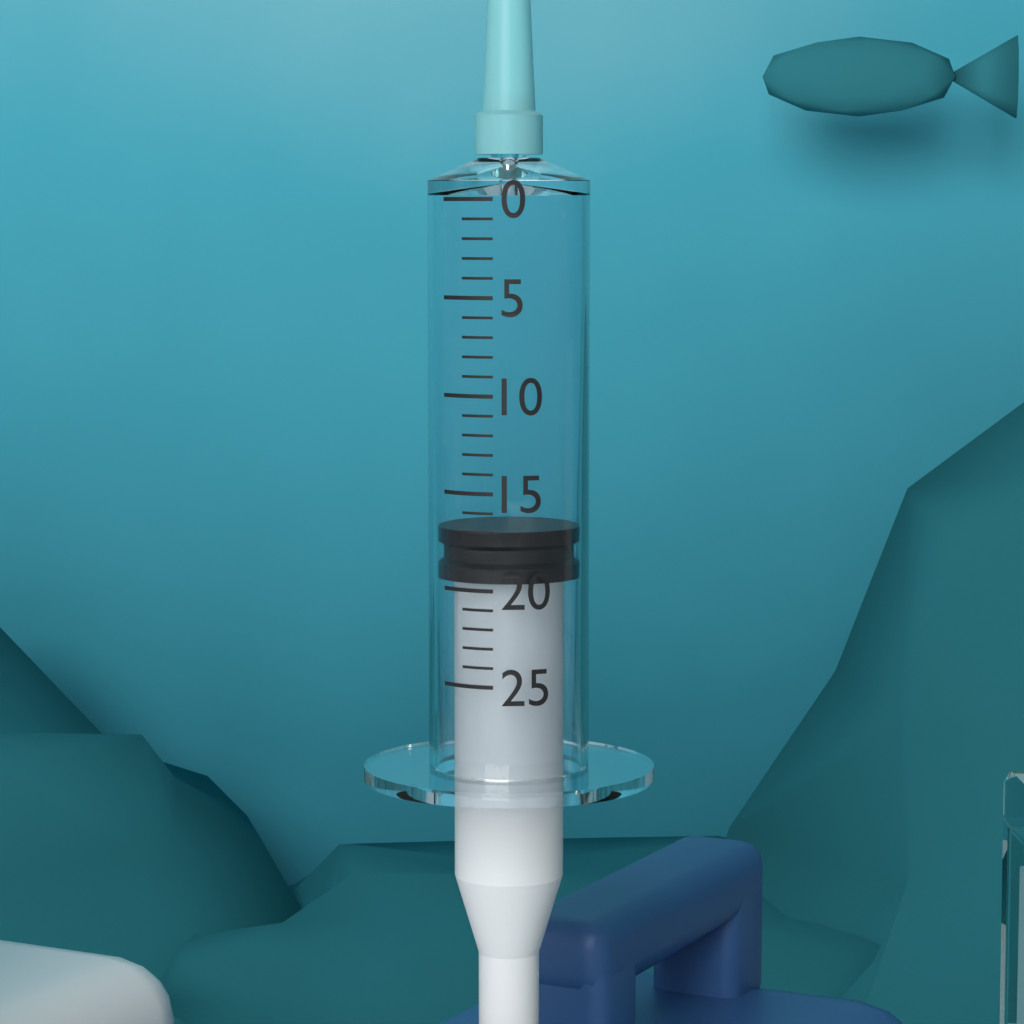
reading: 17 (no unit)
